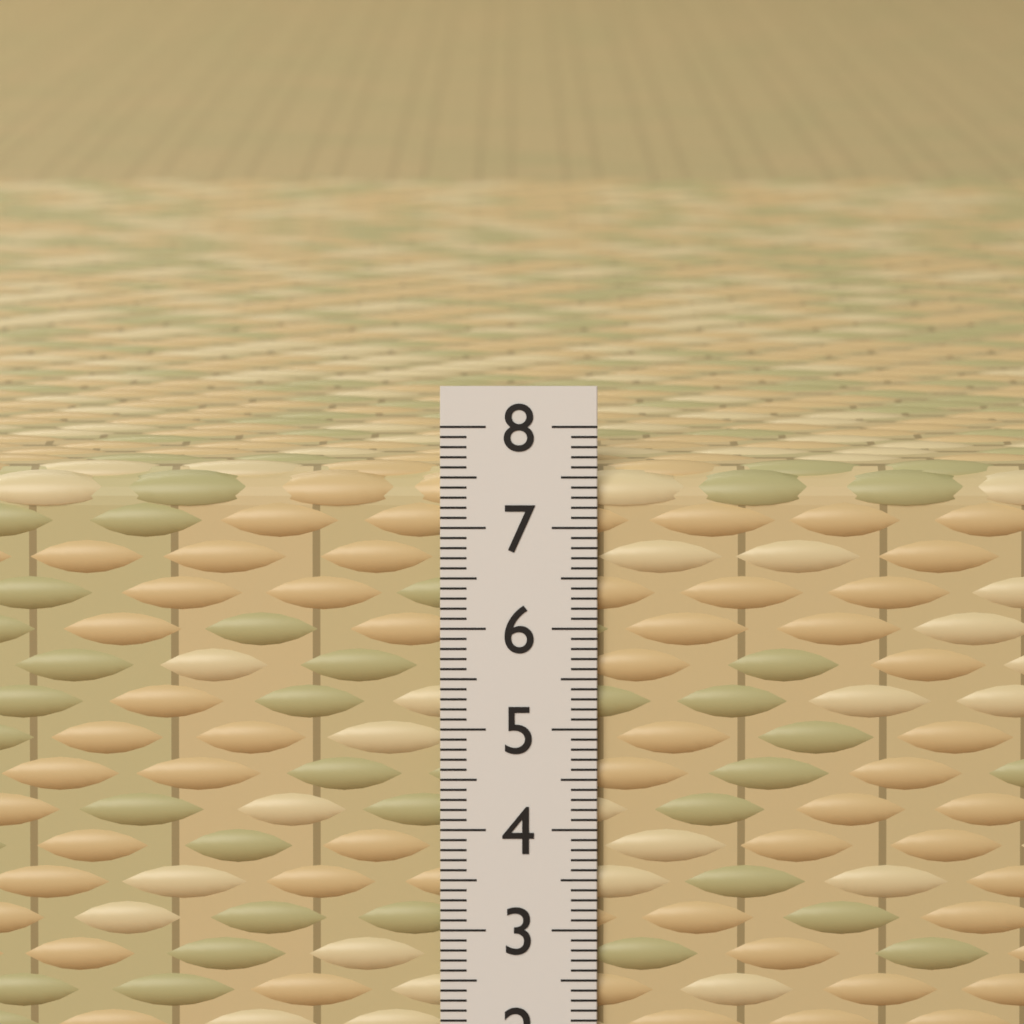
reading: 7.6 (no unit)
